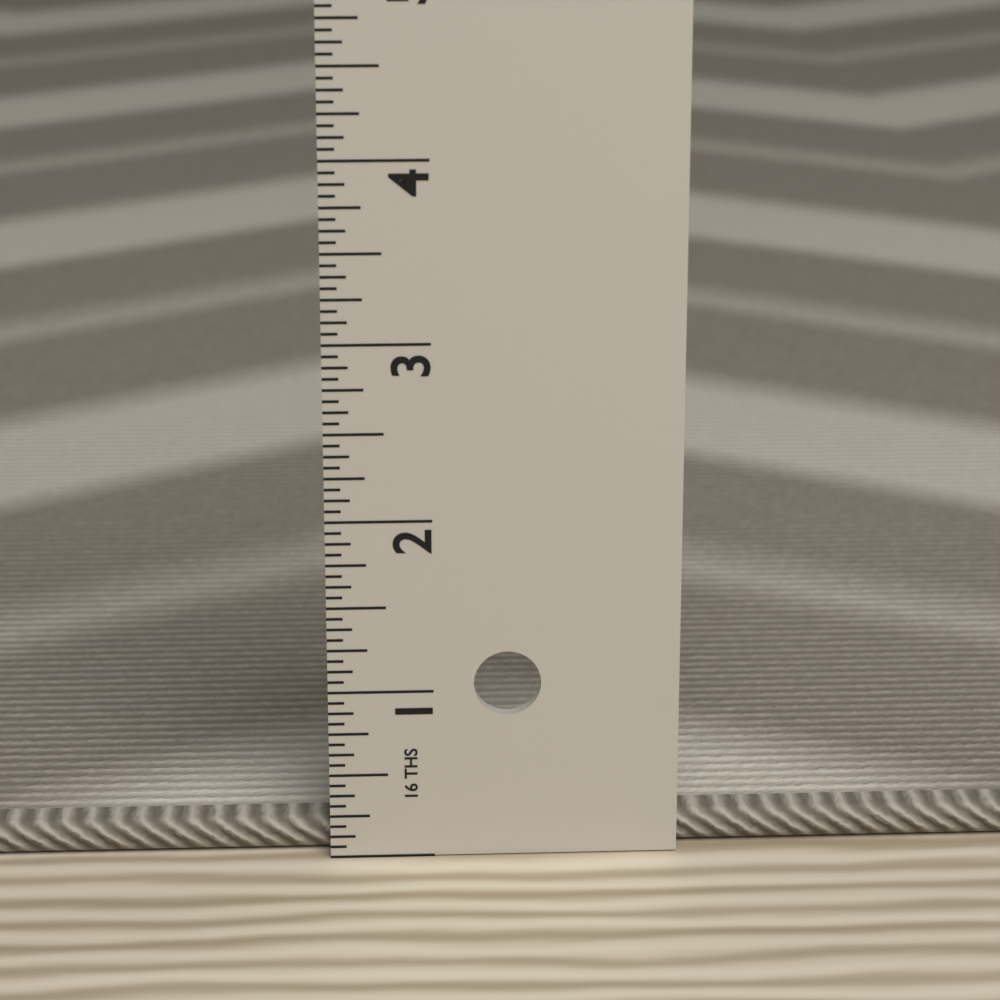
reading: 0.1875 in
